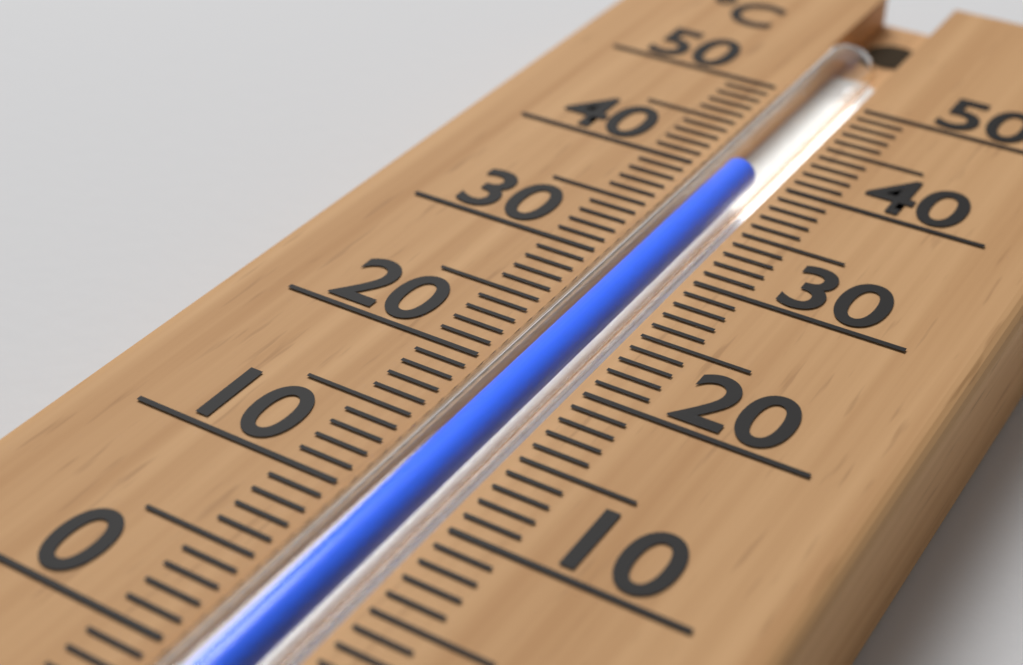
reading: 40 °C
